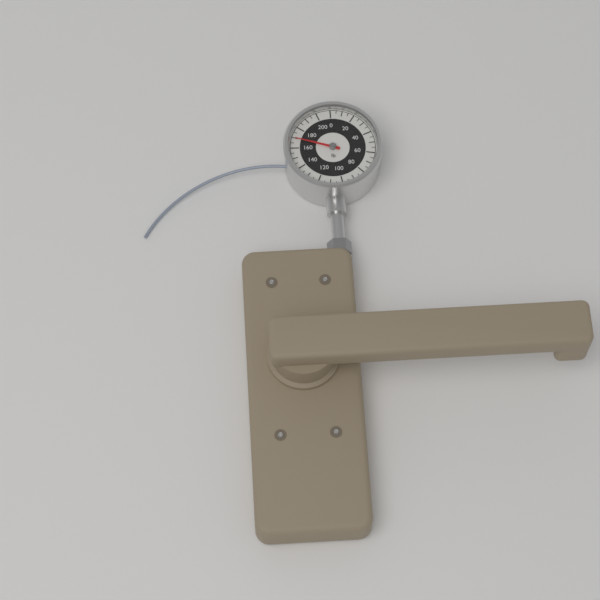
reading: 170 lb
